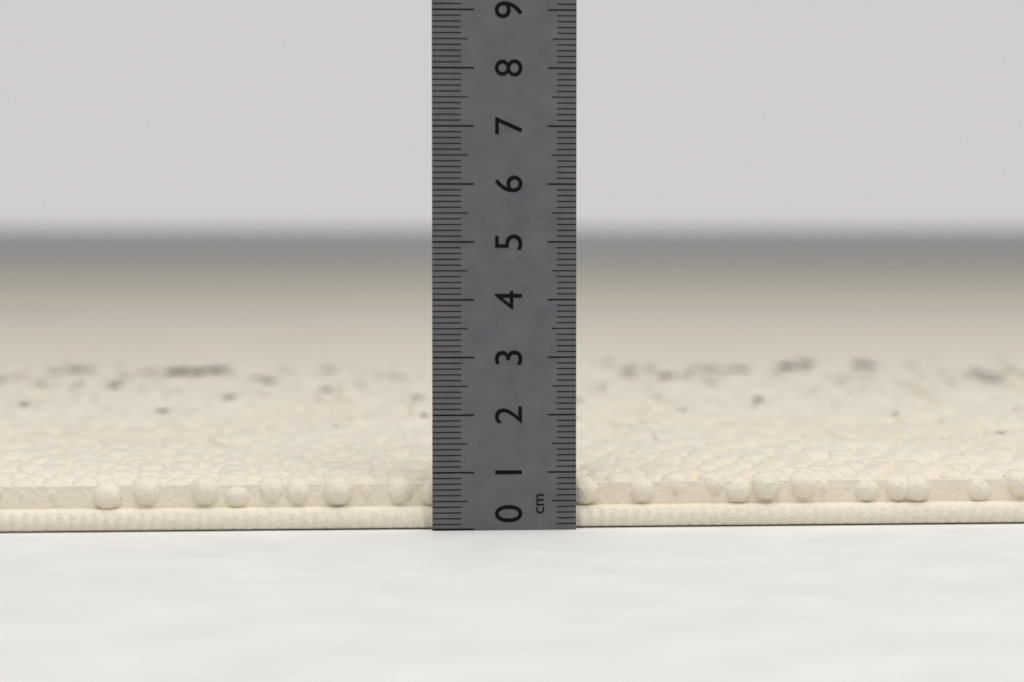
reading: 0.9 cm
